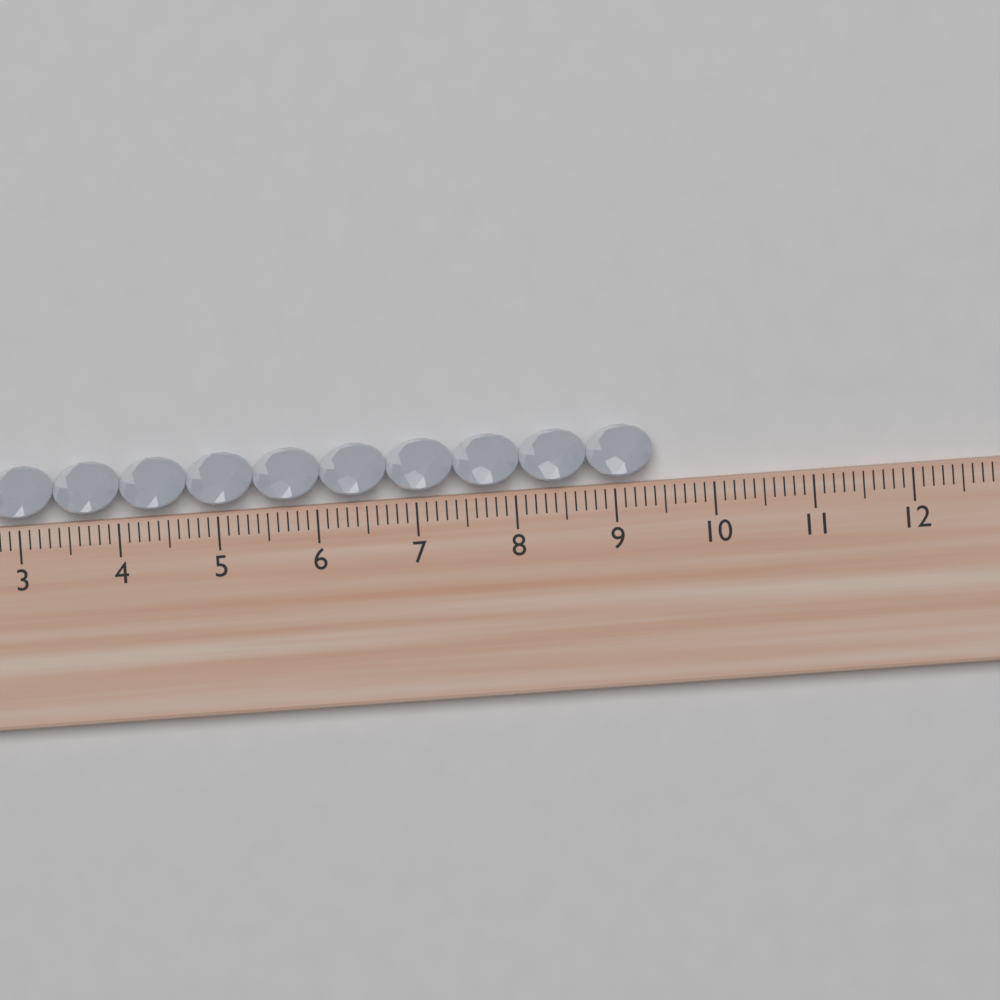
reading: 9.4 cm
